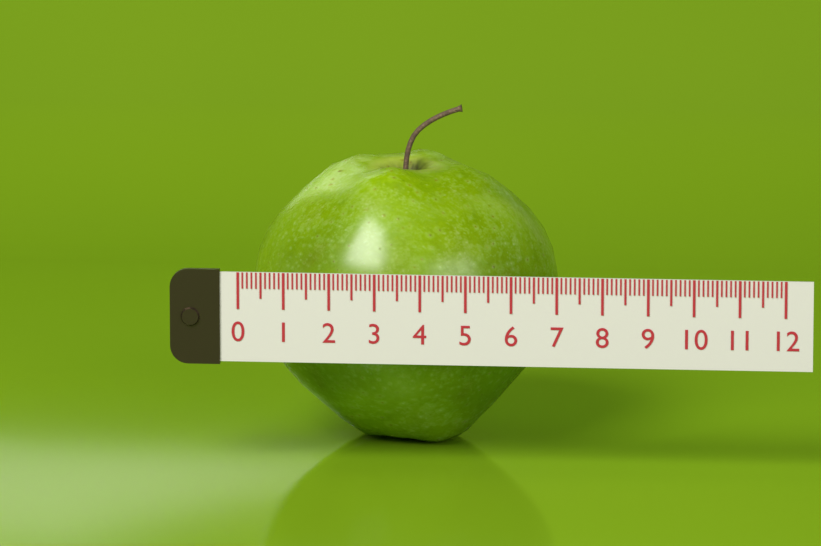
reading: 6.8 (no unit)
